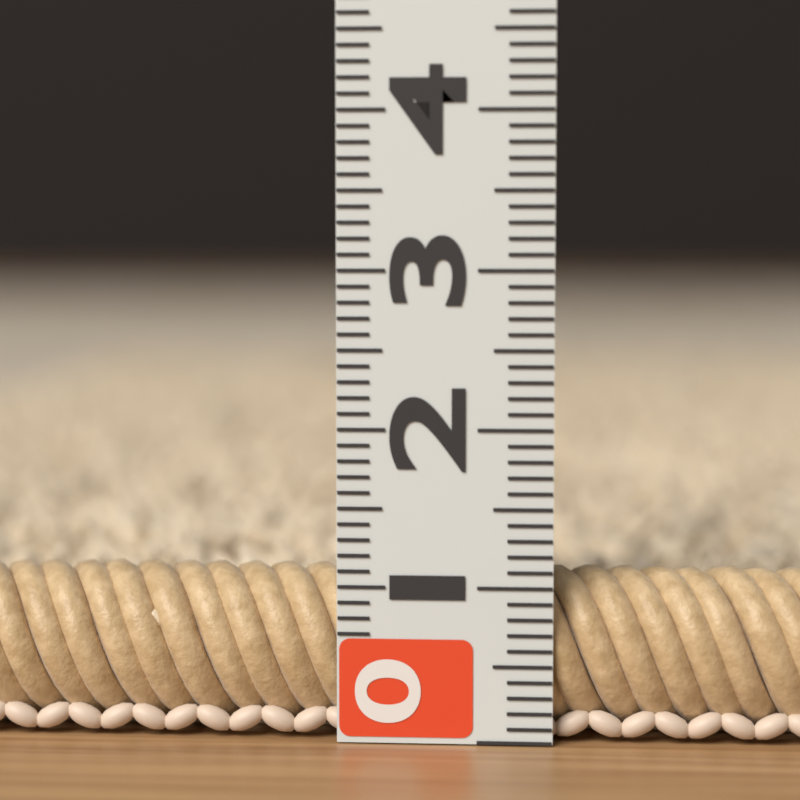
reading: 0.9 (no unit)
